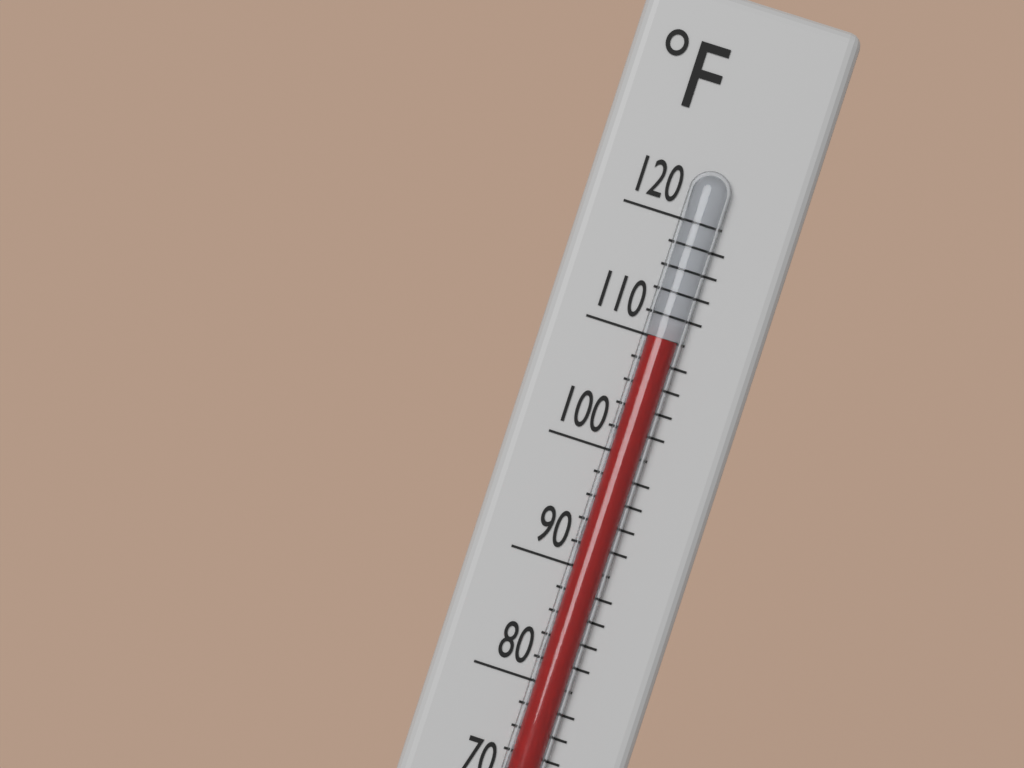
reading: 110 °F
